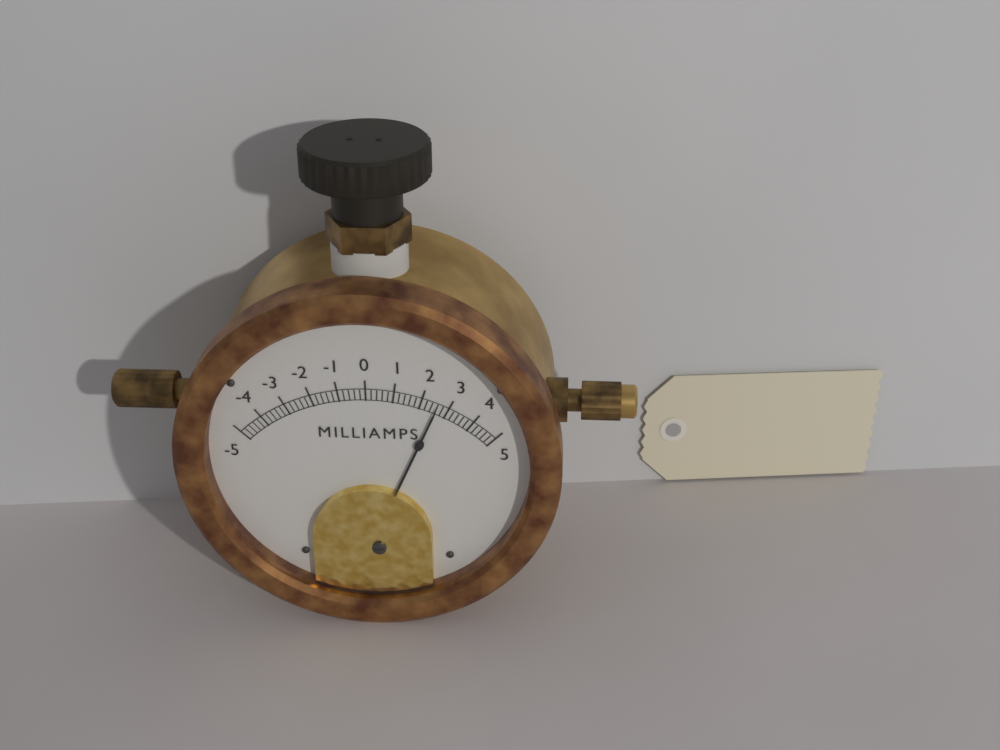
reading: 2.6 mA
